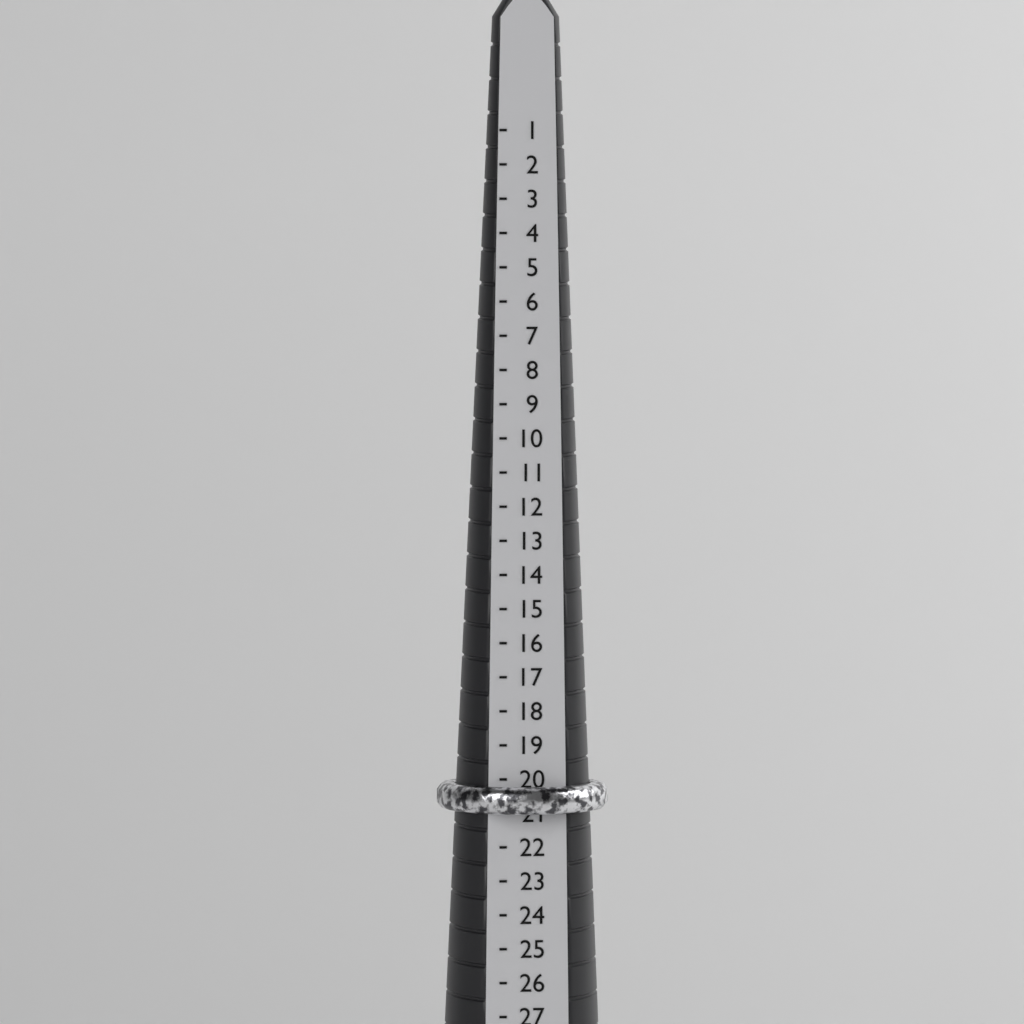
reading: 21 (no unit)
